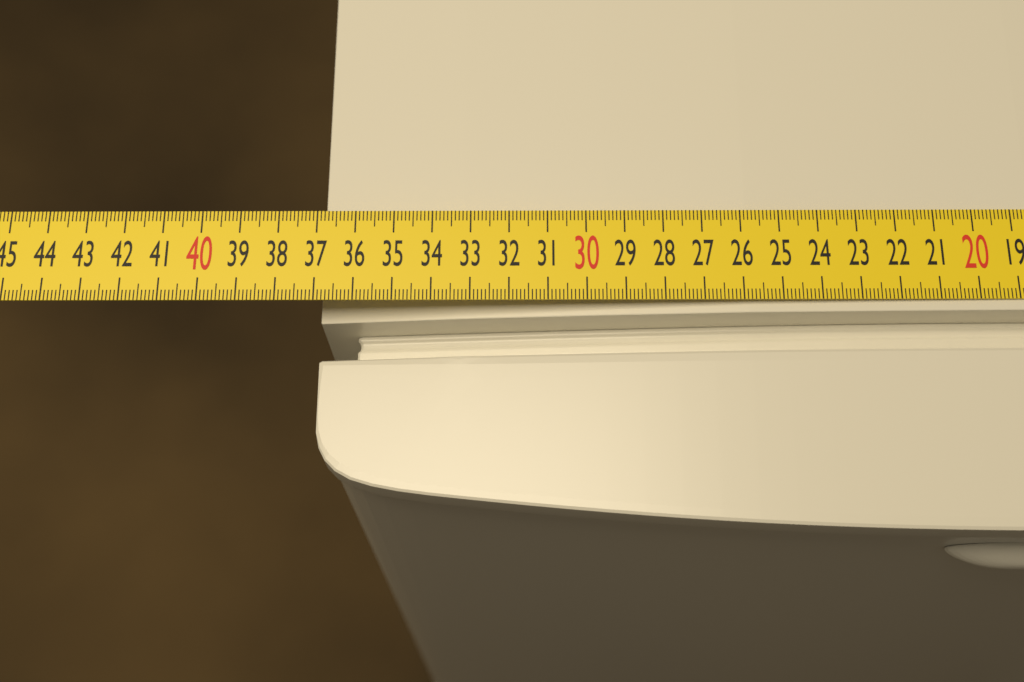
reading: 36.9 cm
